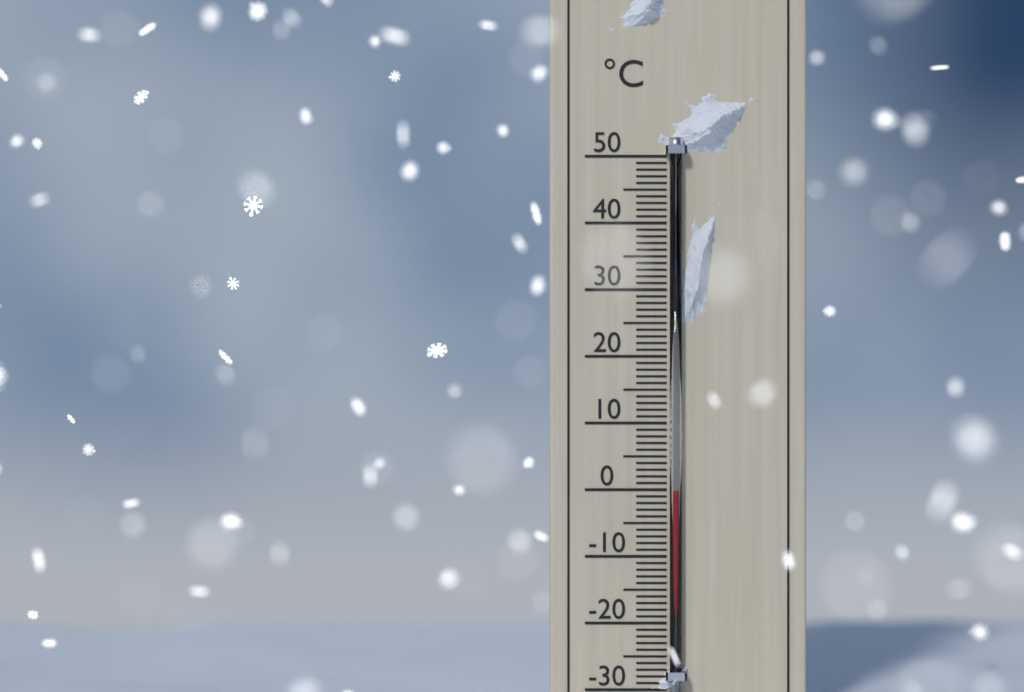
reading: 0 °C
